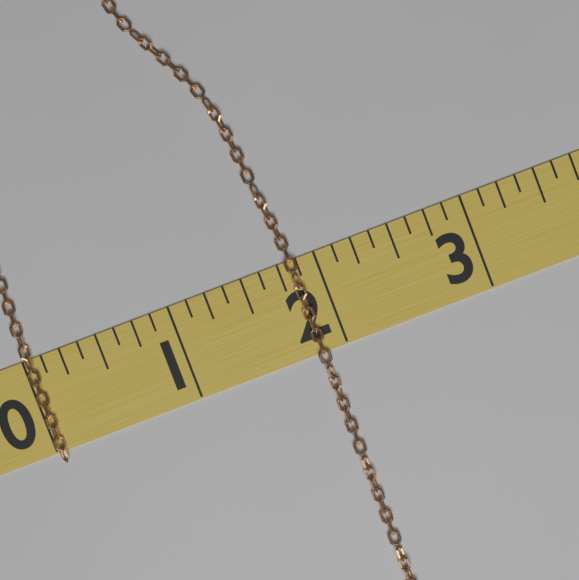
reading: 1.875 (no unit)
